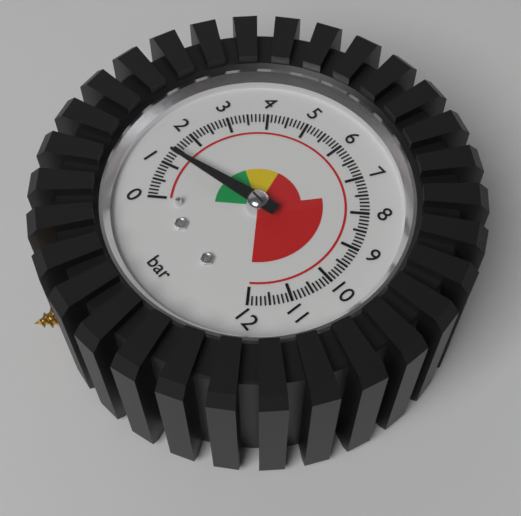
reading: 1.3 bar
